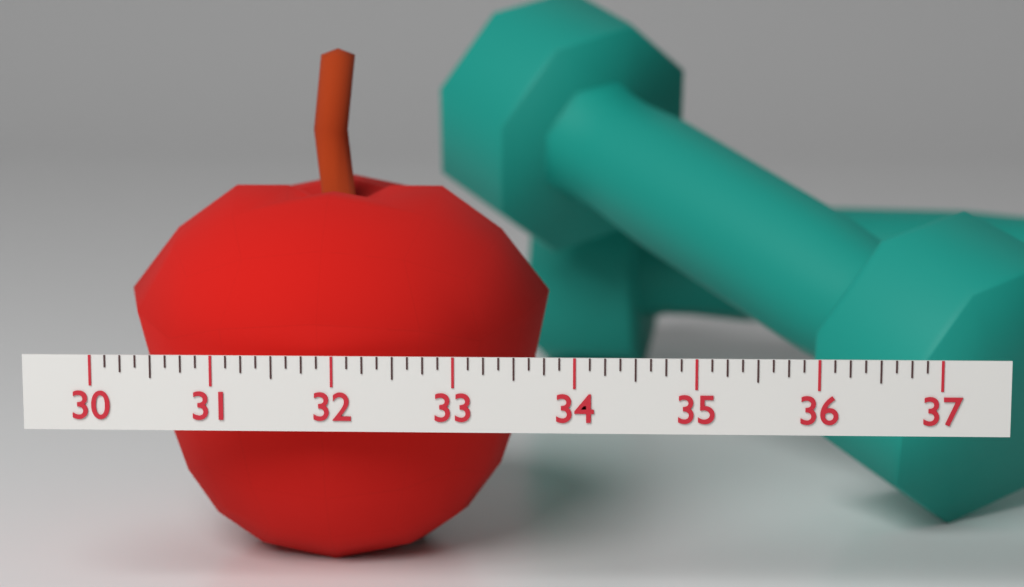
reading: 33.750 (no unit)
